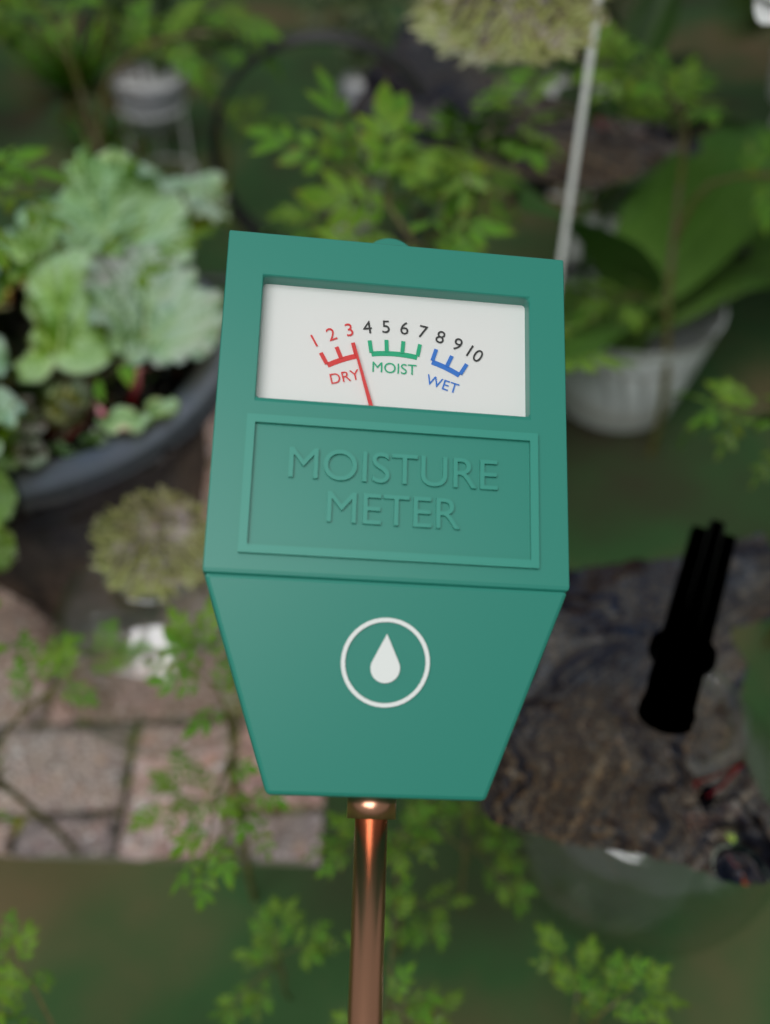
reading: 3 (no unit)
